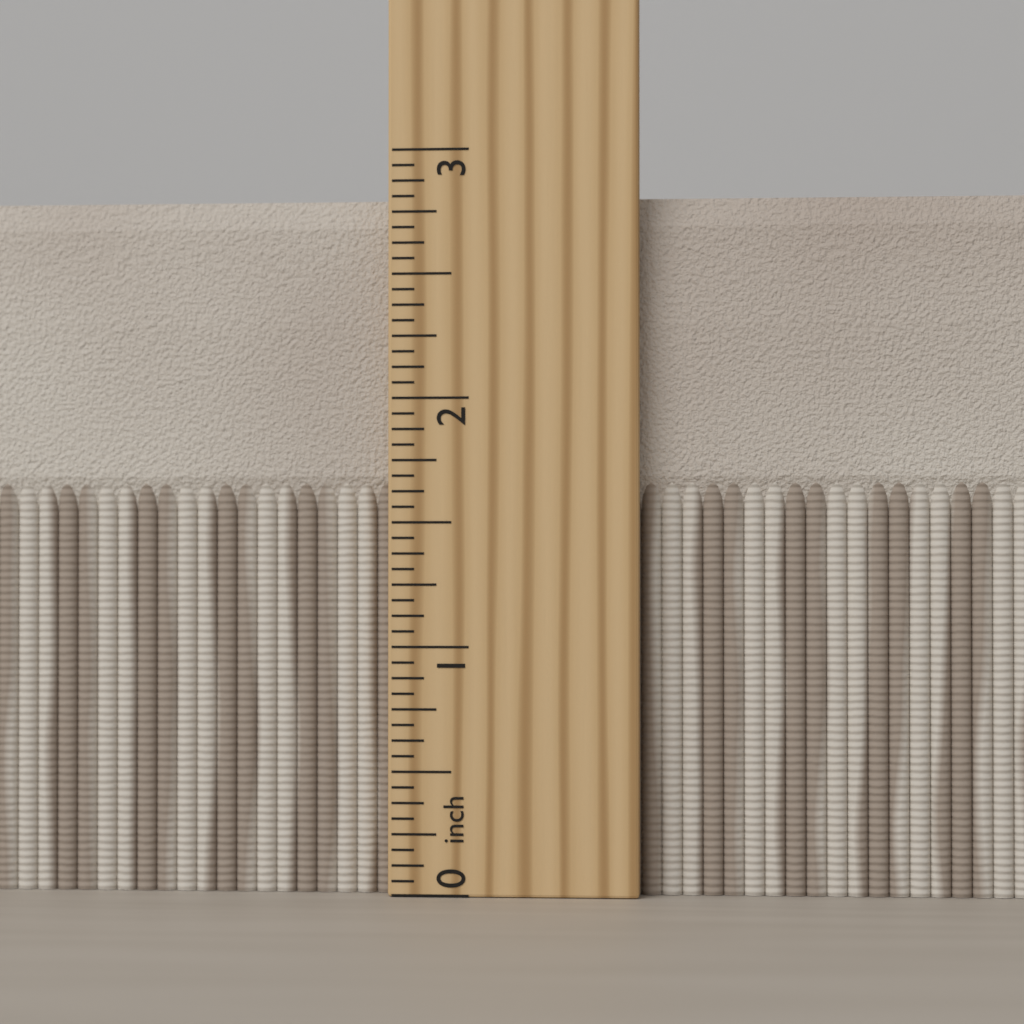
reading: 2.8125 inch
